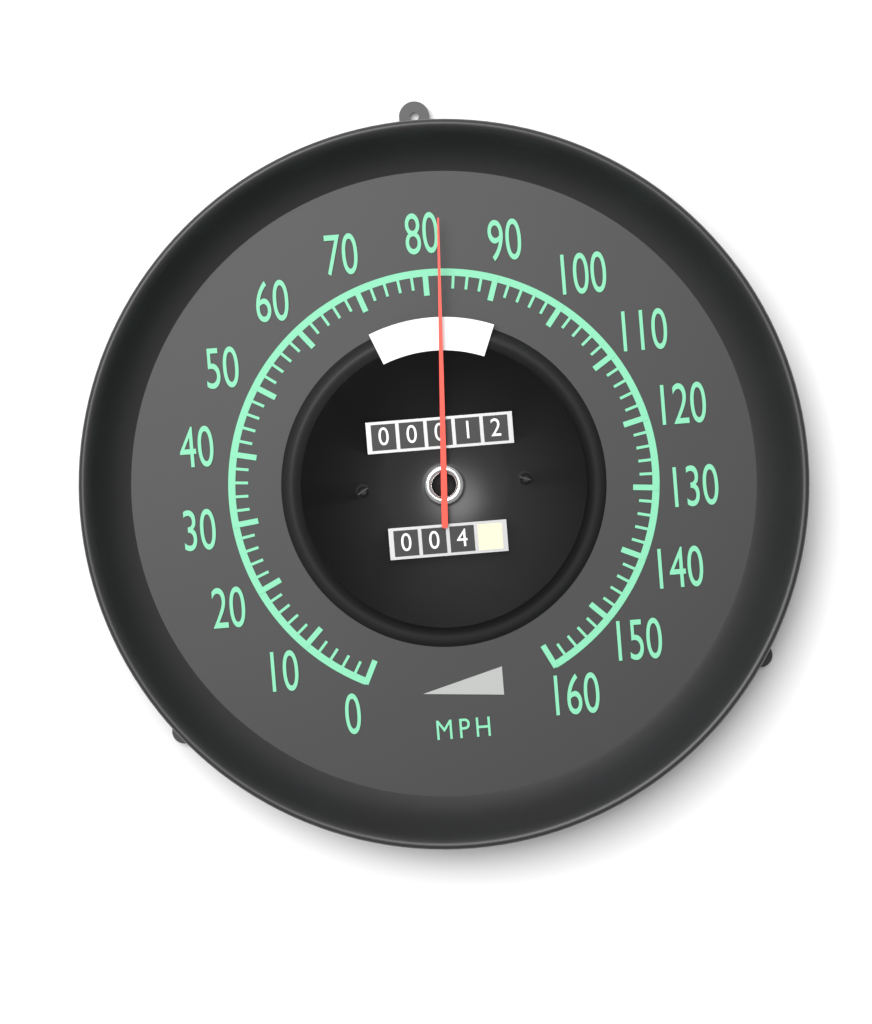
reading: 82 mph
